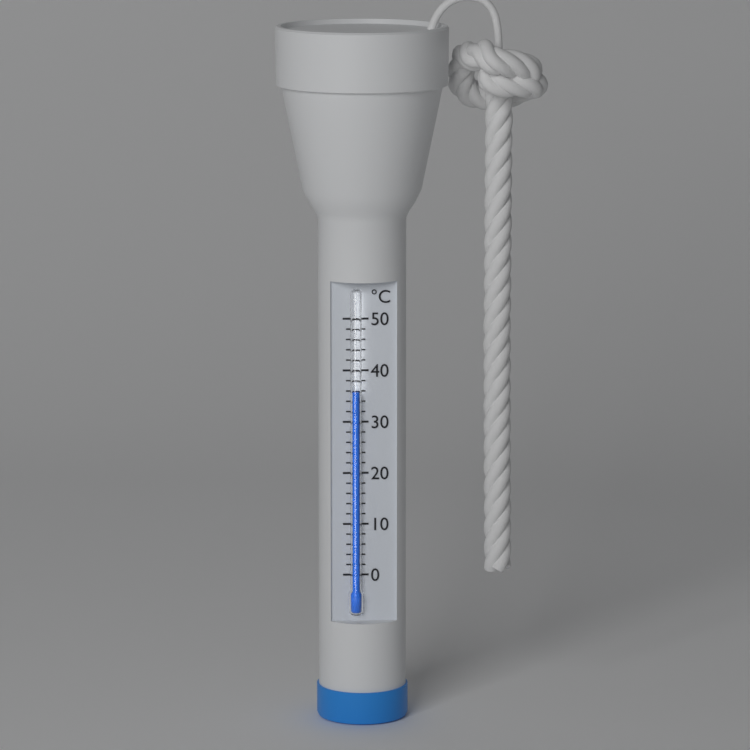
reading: 36 °C
